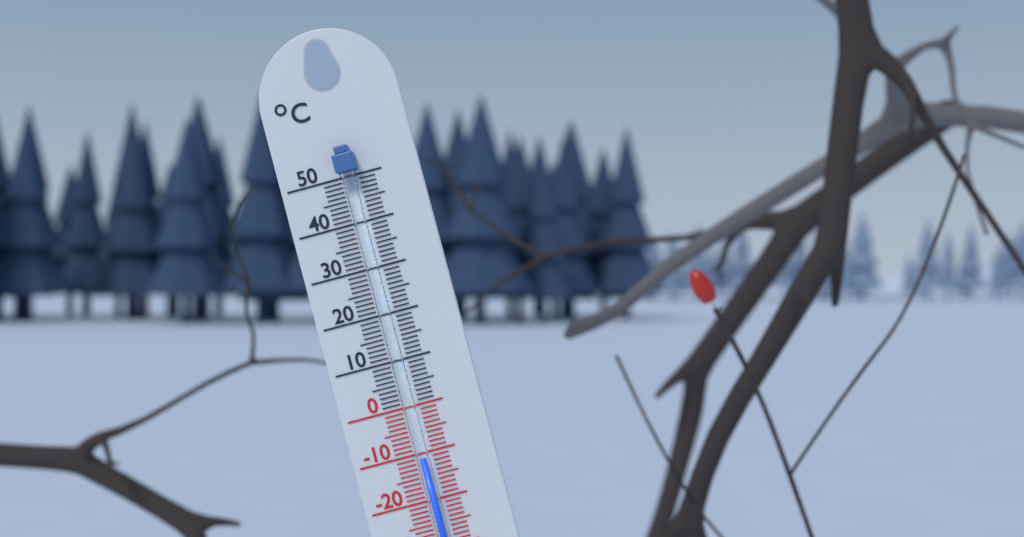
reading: -11 °C
